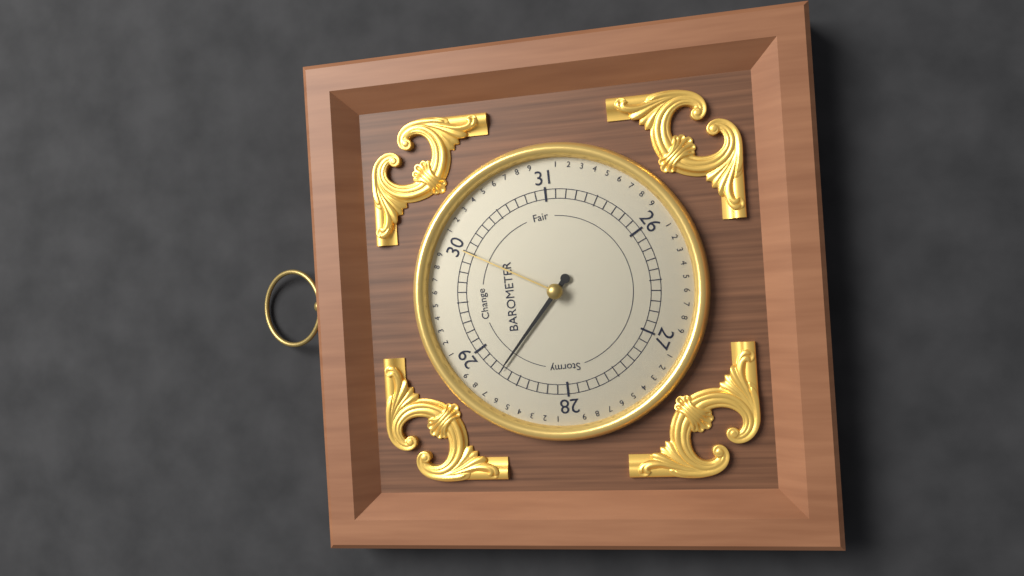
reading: 28.7 (no unit)
